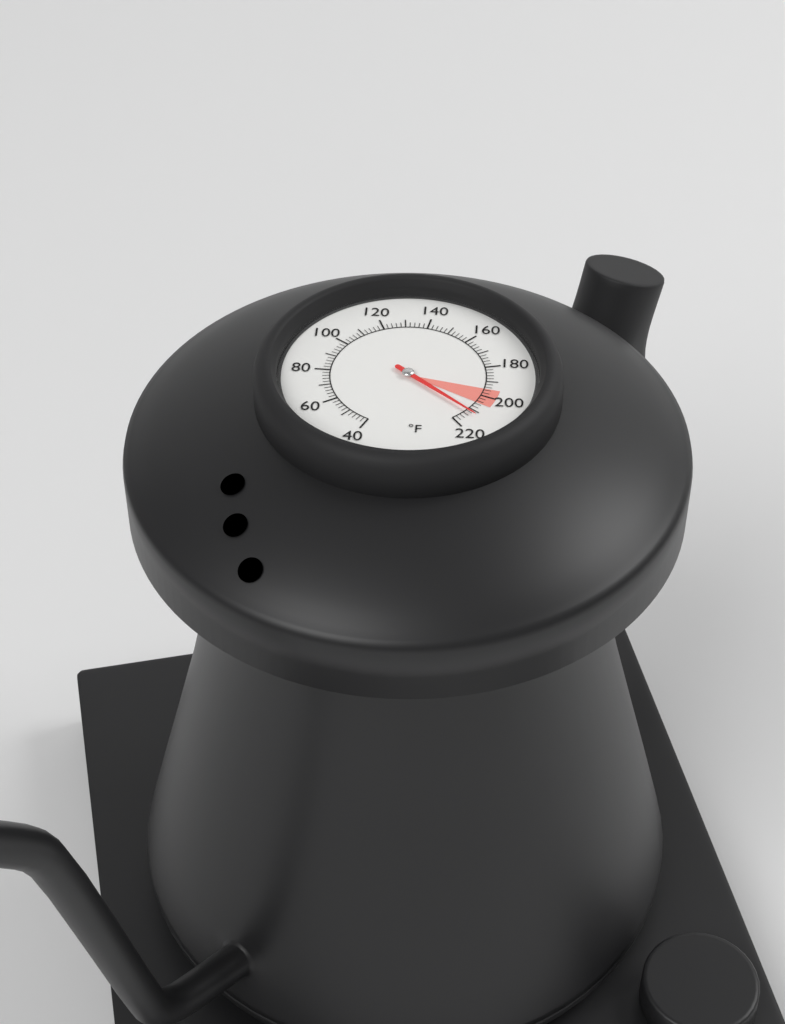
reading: 212 °F
